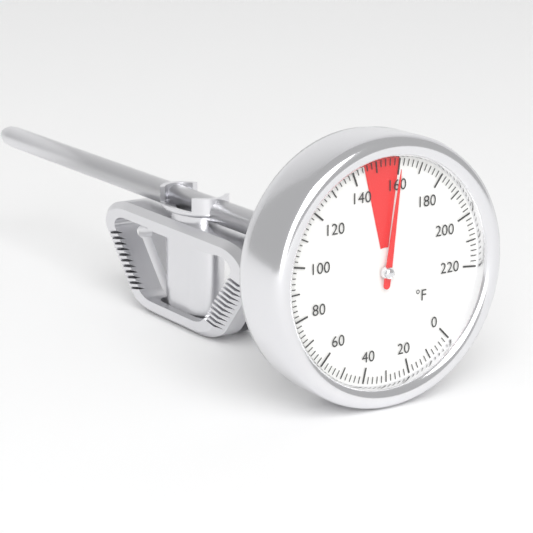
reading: 160 °F
